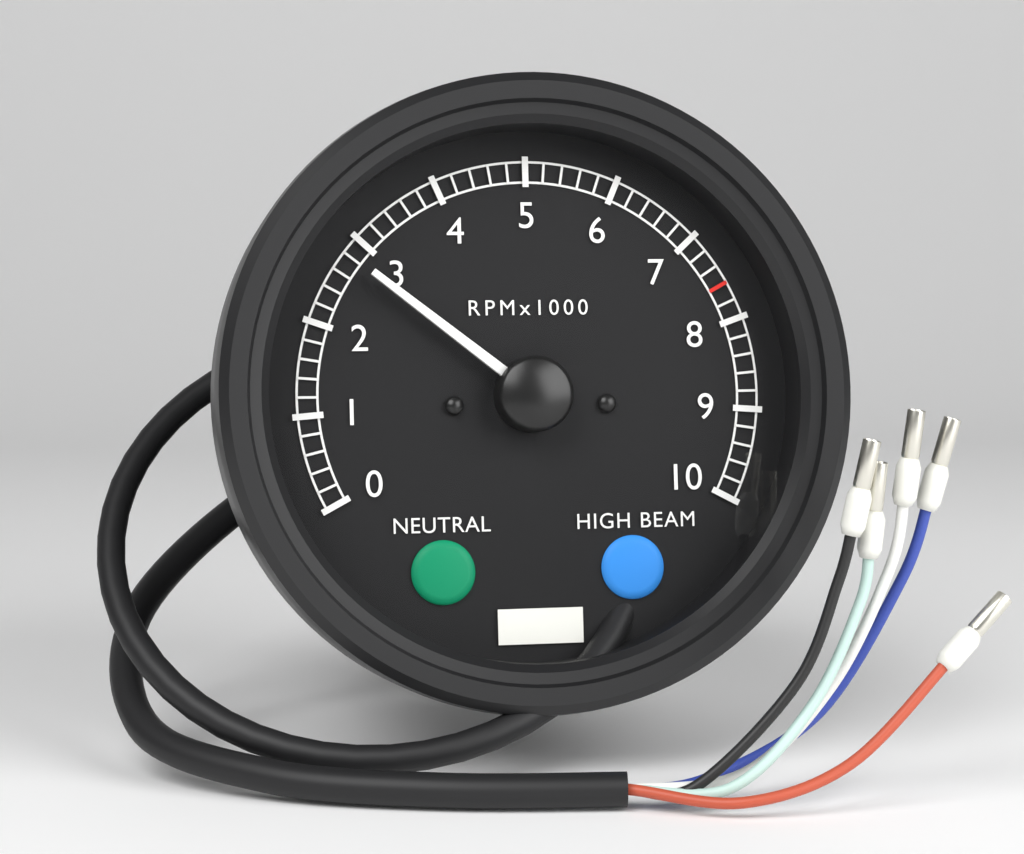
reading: 2800 RPM
